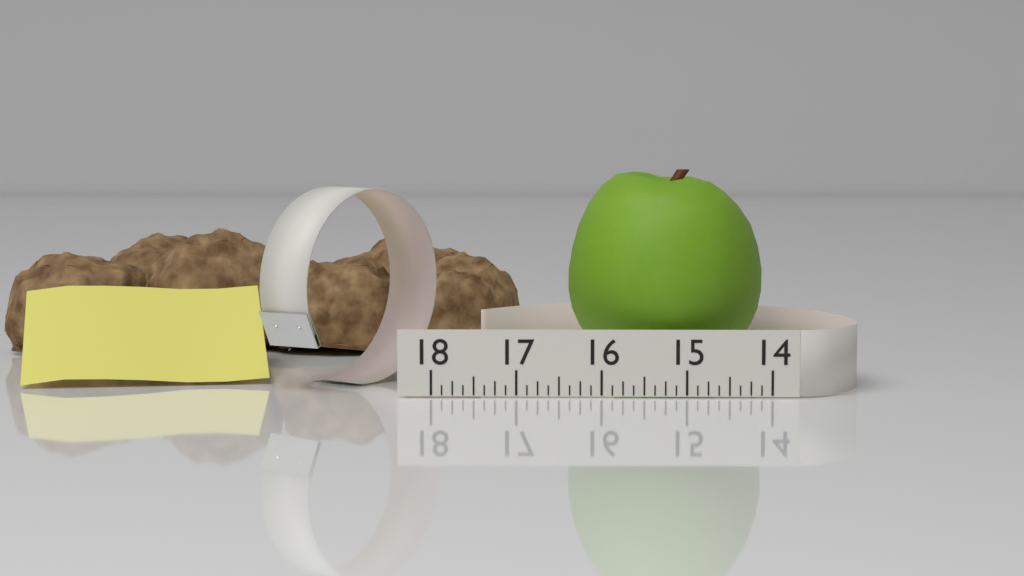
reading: 16.375 (no unit)
